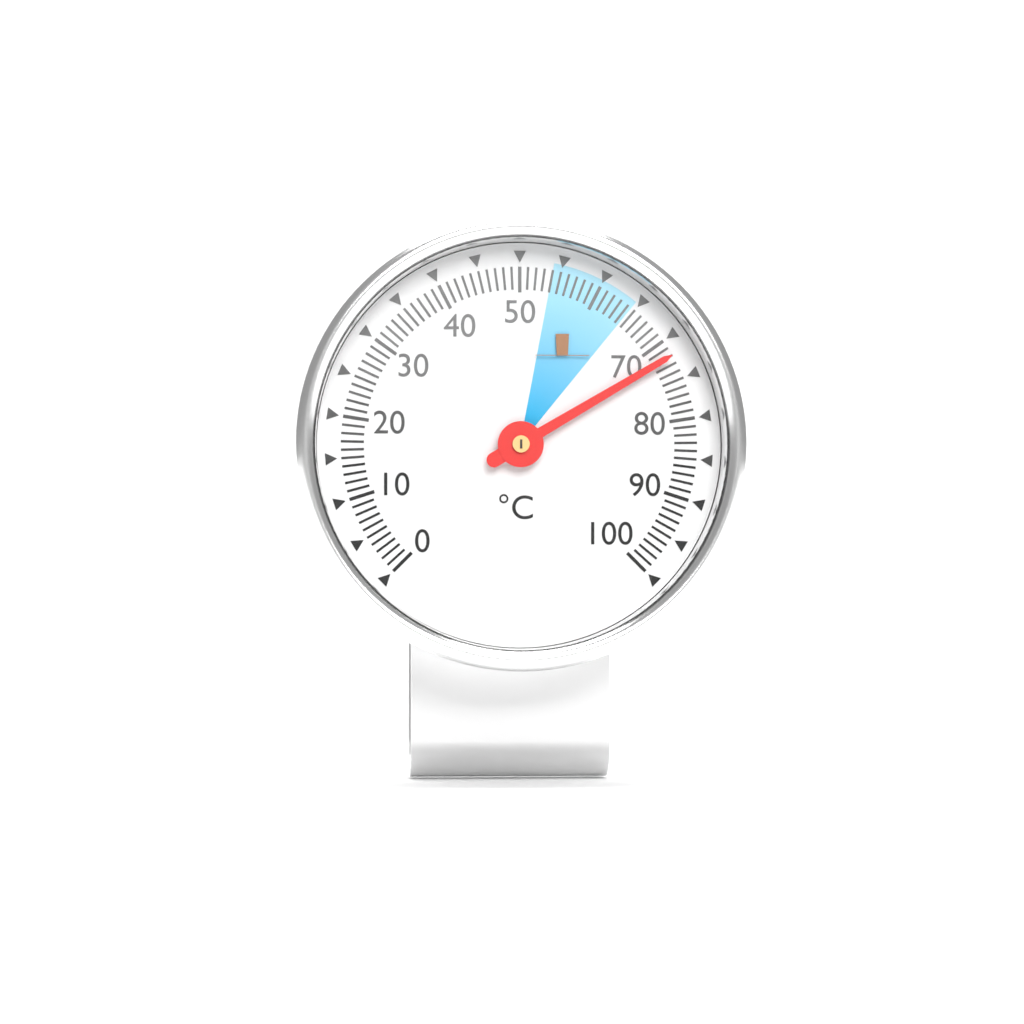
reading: 72 °C
